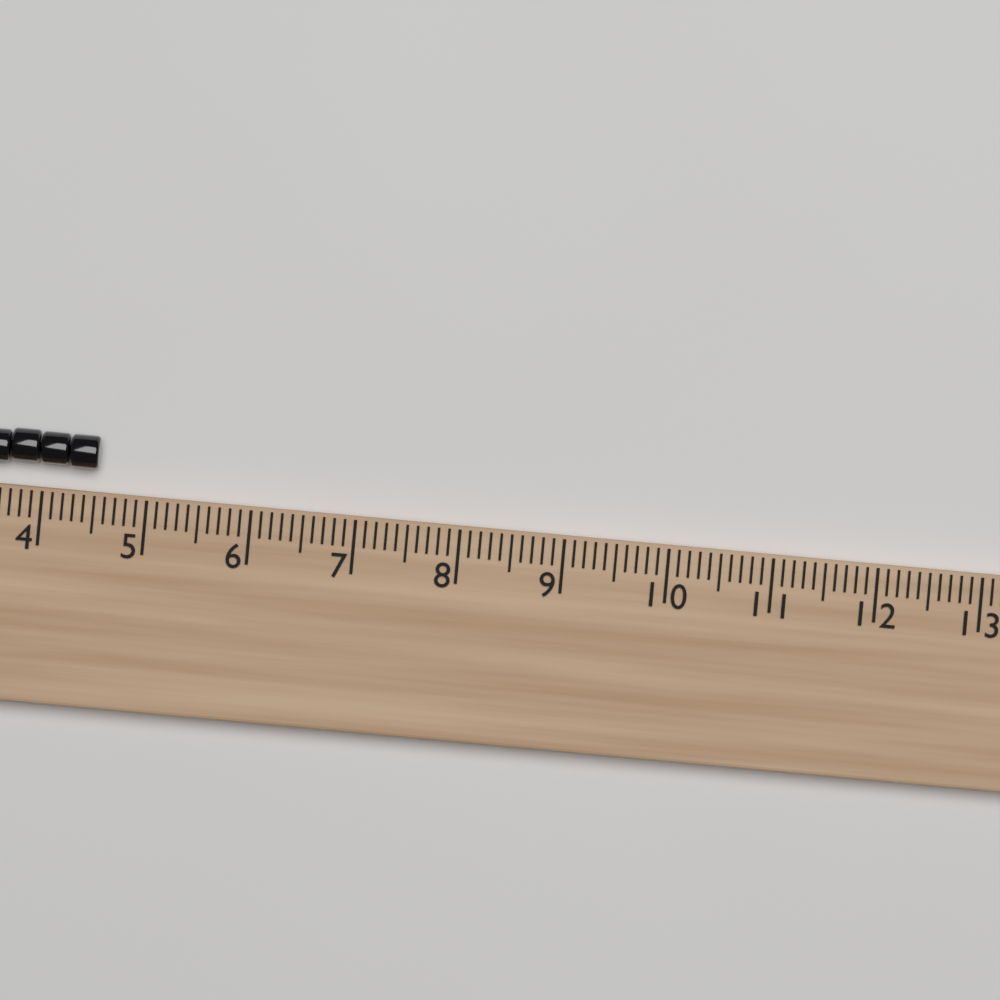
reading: 4.5 (no unit)
